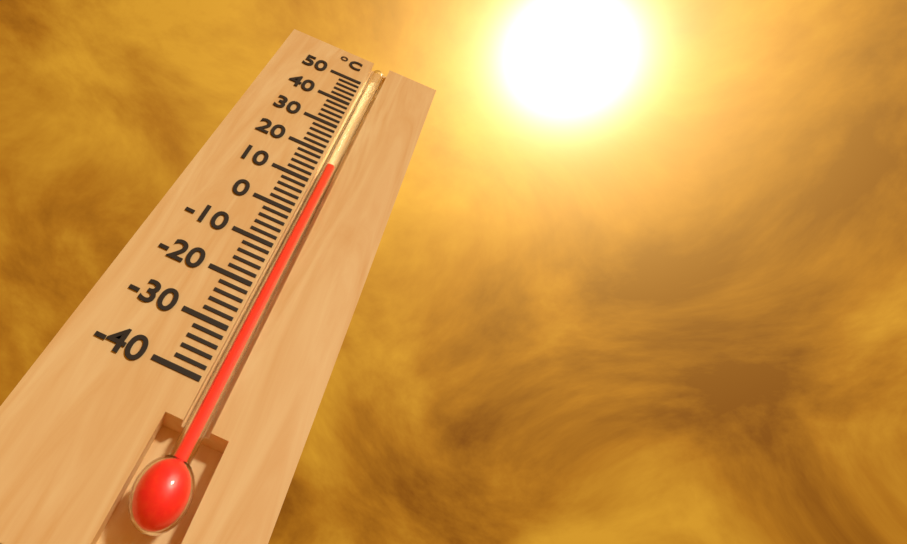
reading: 16 °C
